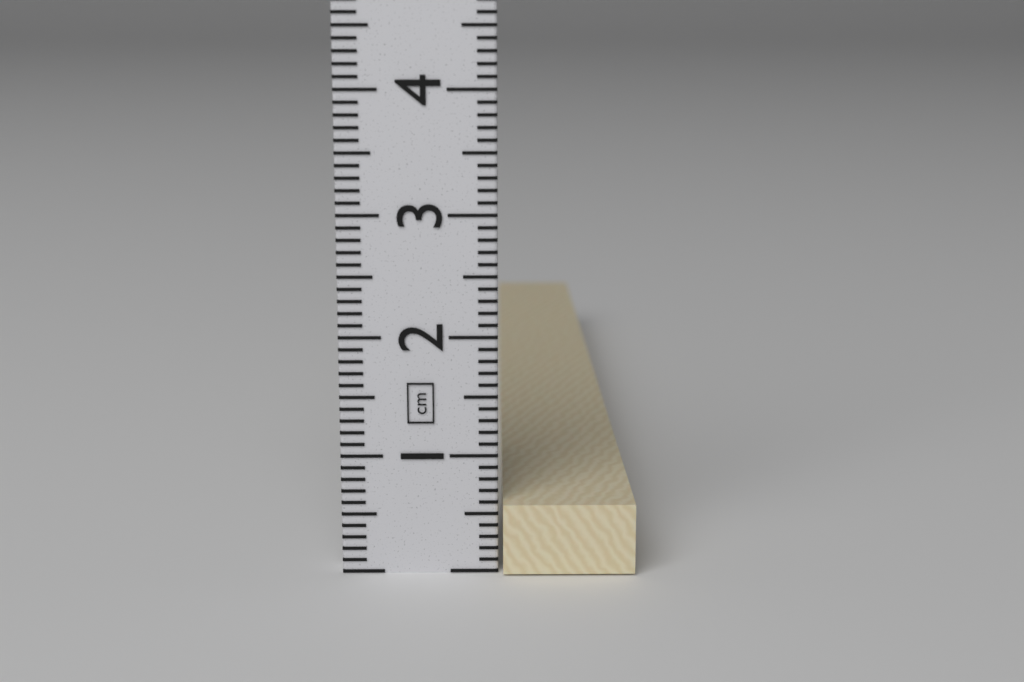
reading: 0.6 cm
